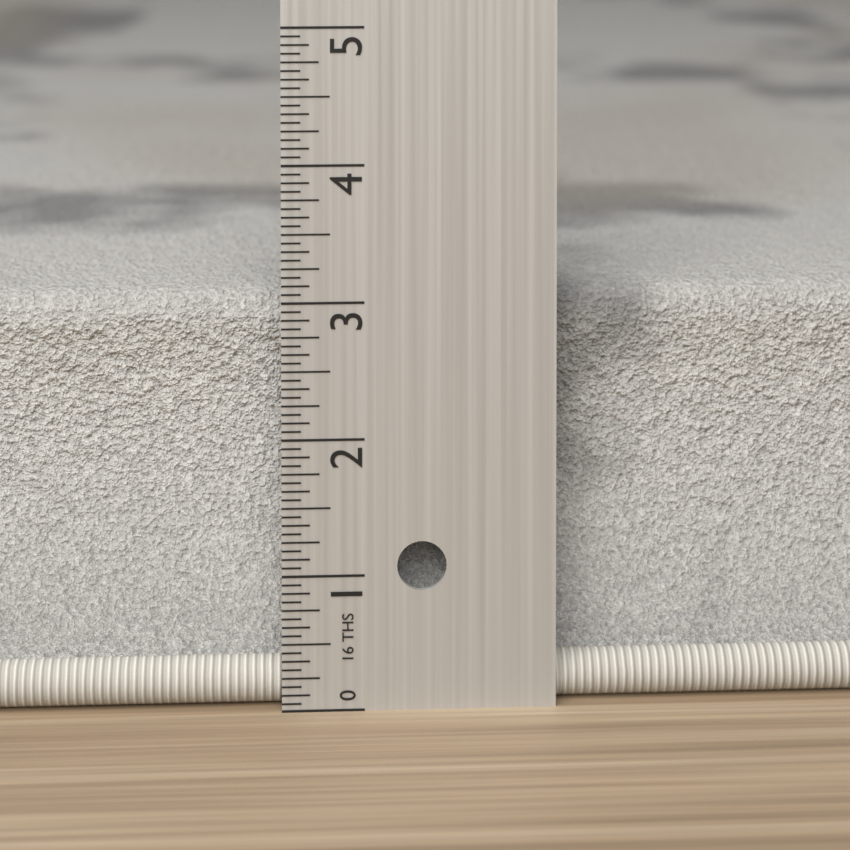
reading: 3.0000 in
